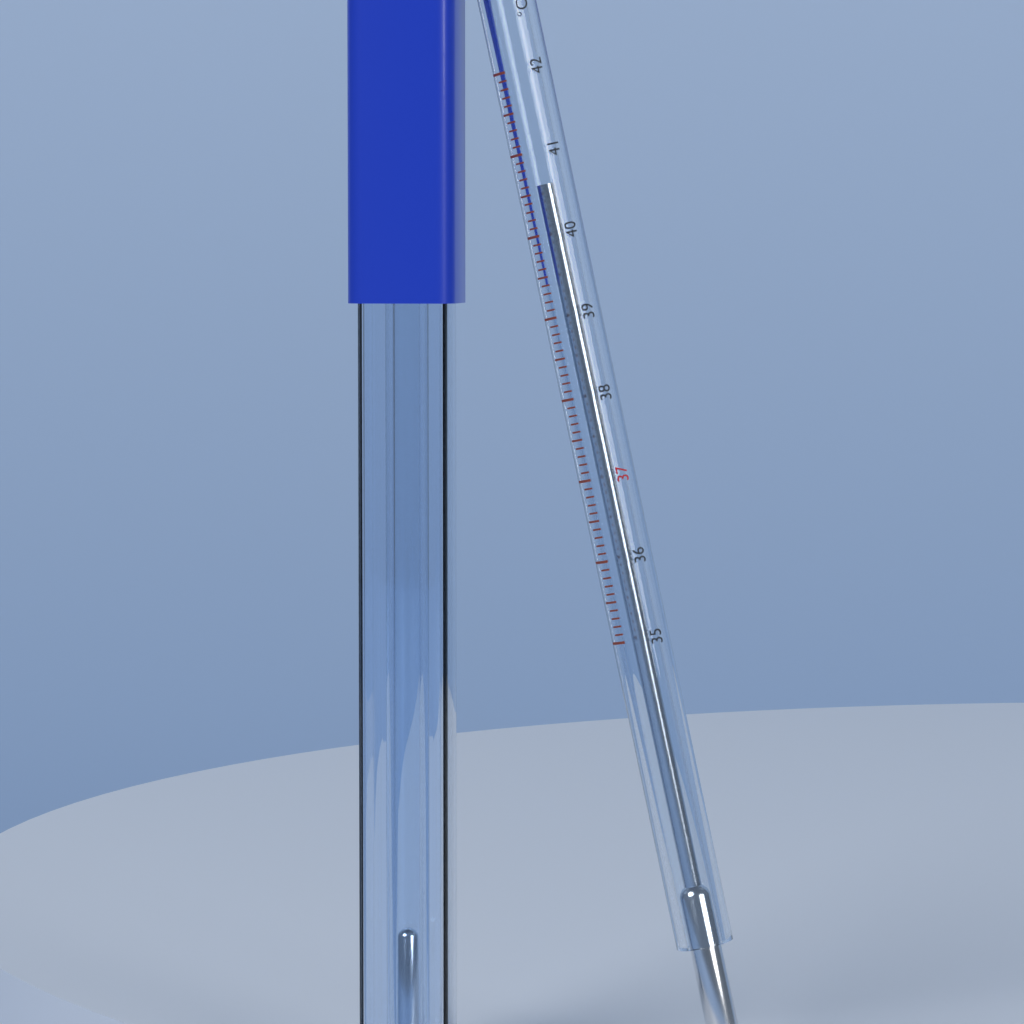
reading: 40.6 °C
